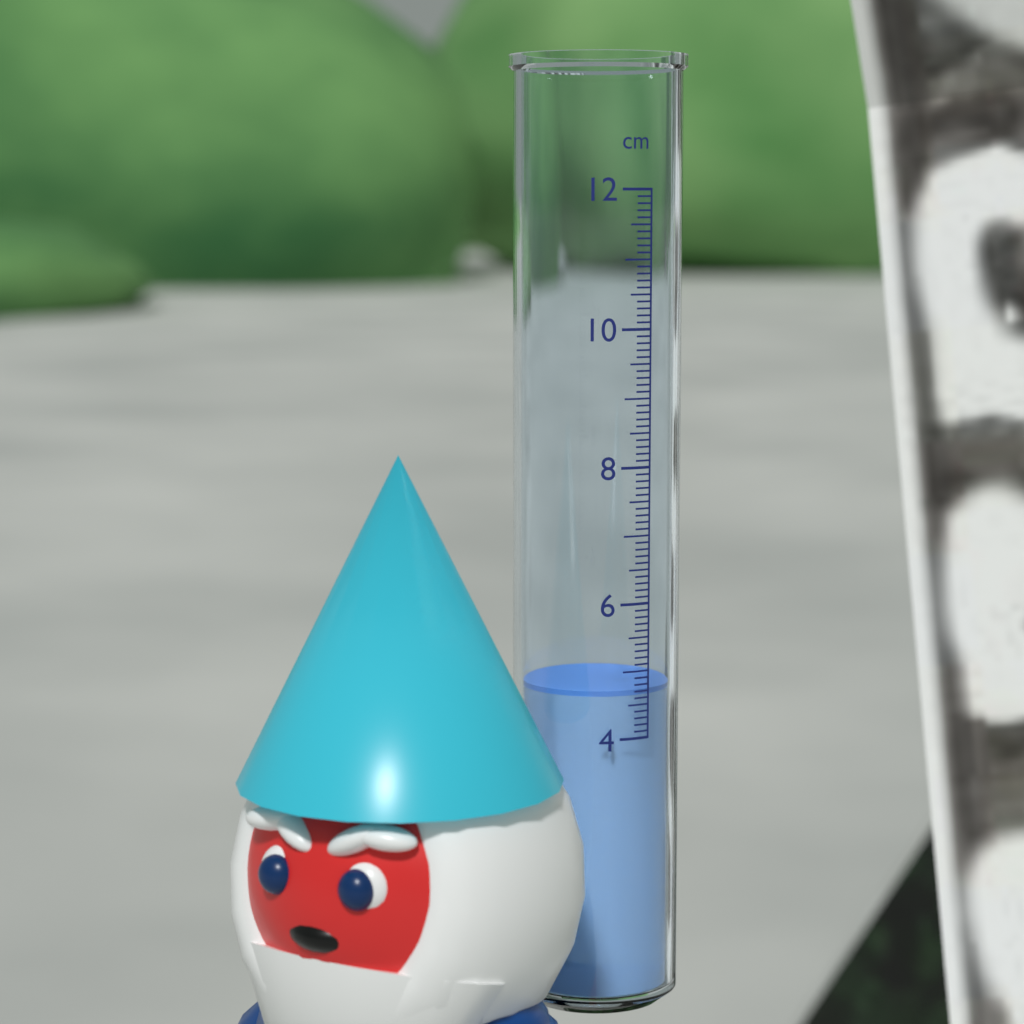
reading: 4.7 cm
